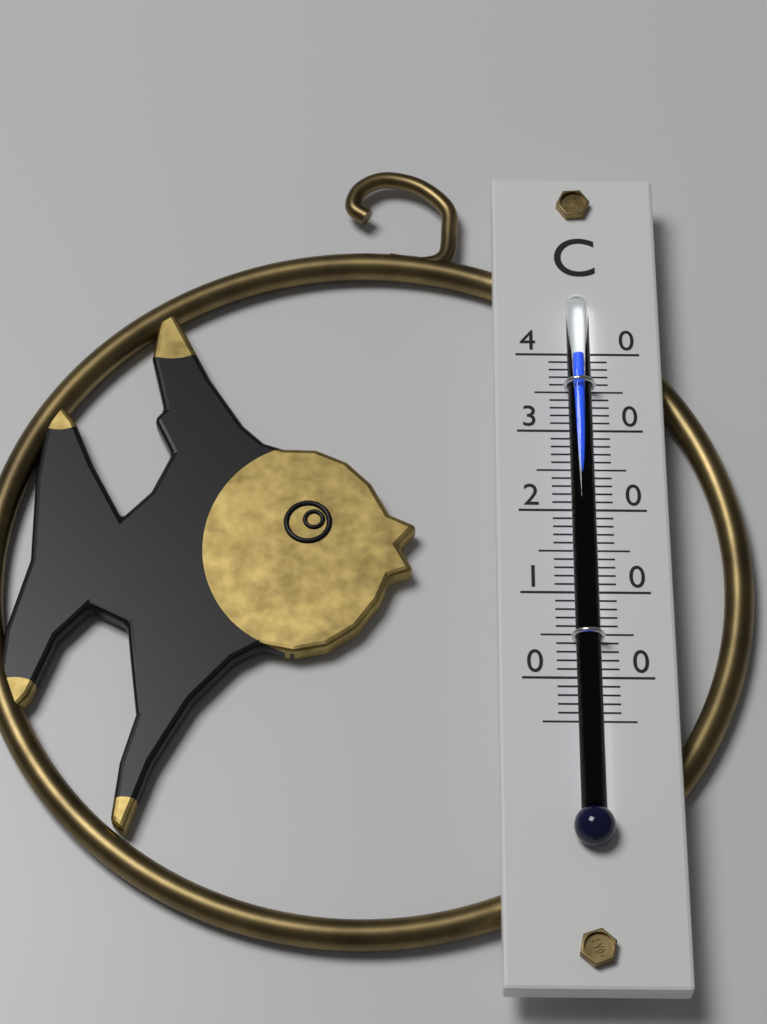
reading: 39 °C
